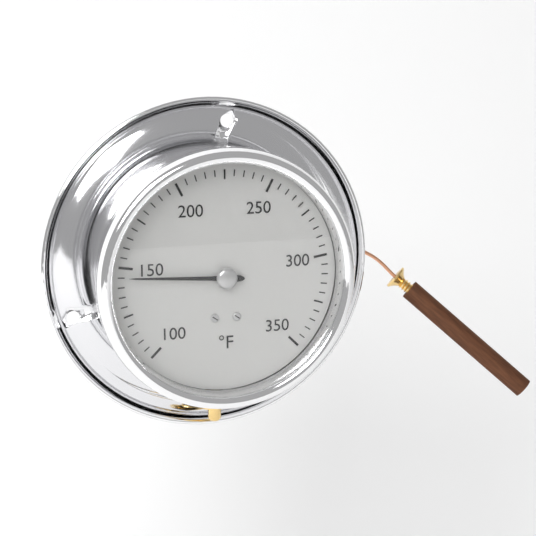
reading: 145 °F
